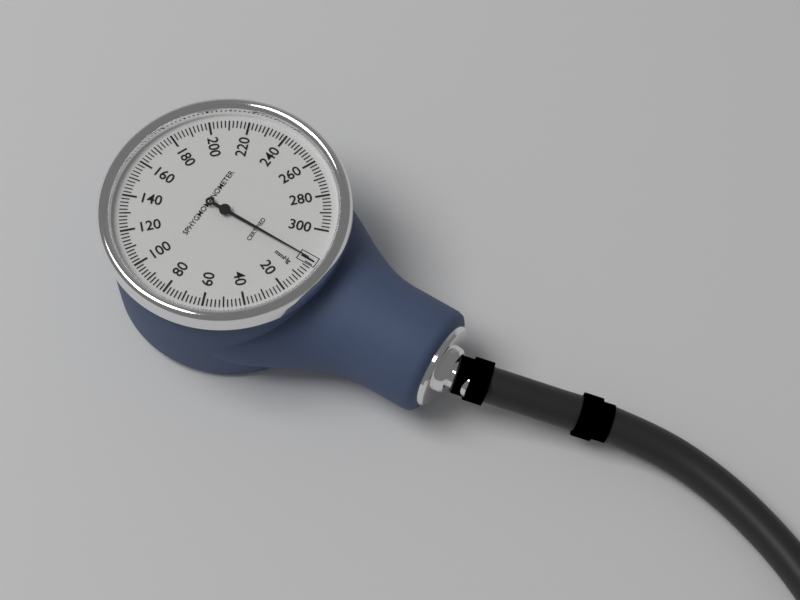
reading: 0 mmHg
